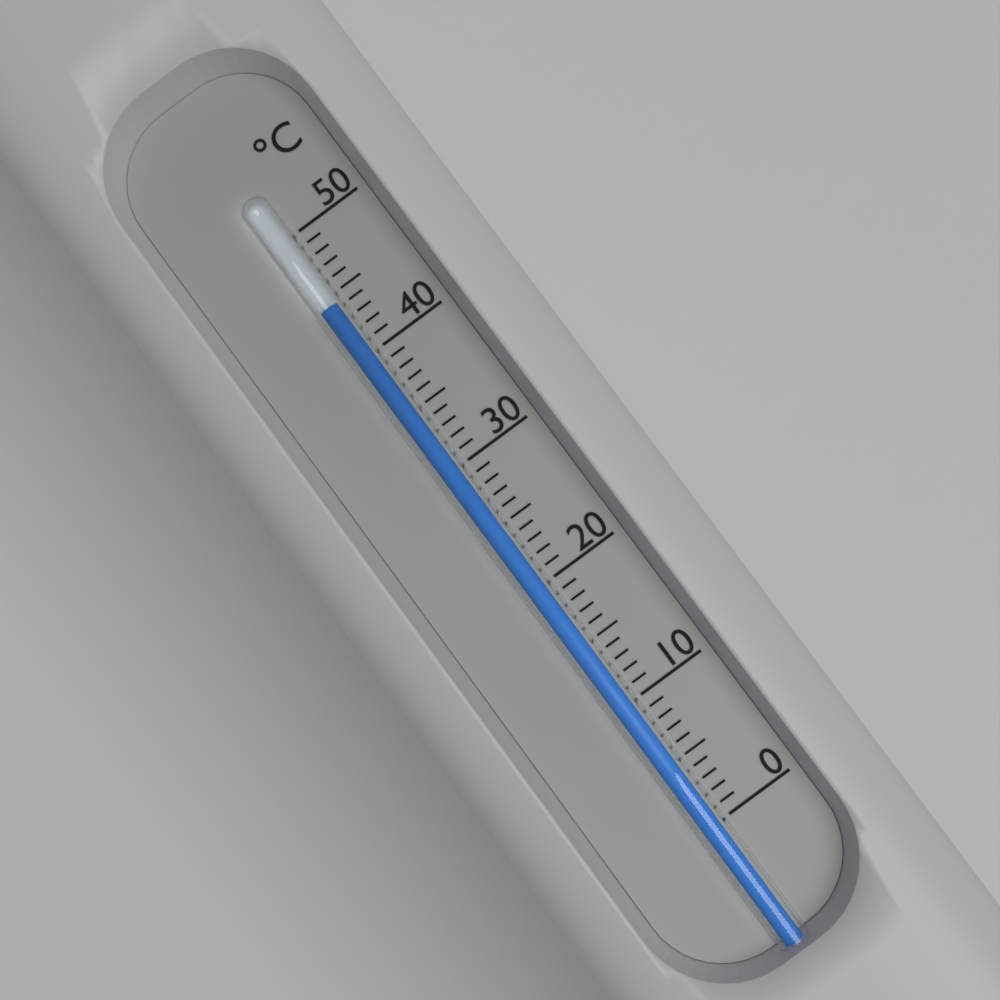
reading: 44 °C
